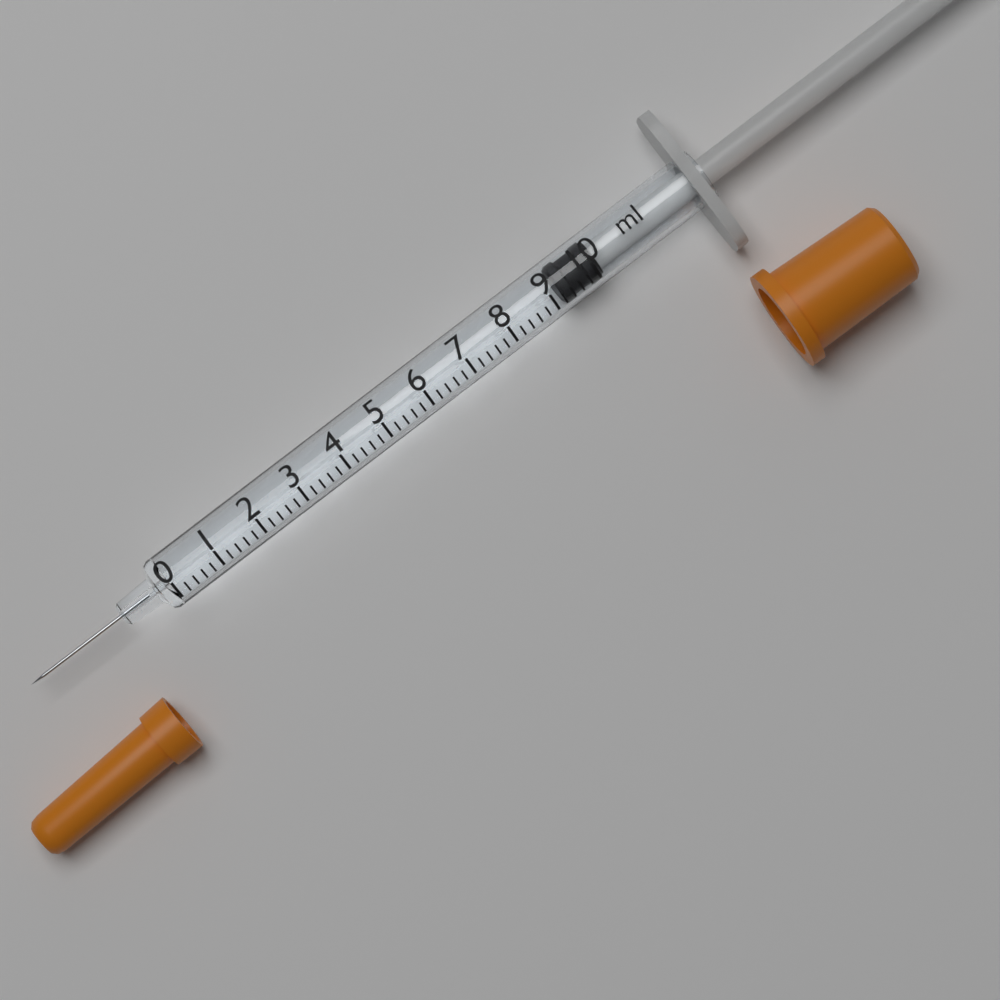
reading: 9.2 ml
